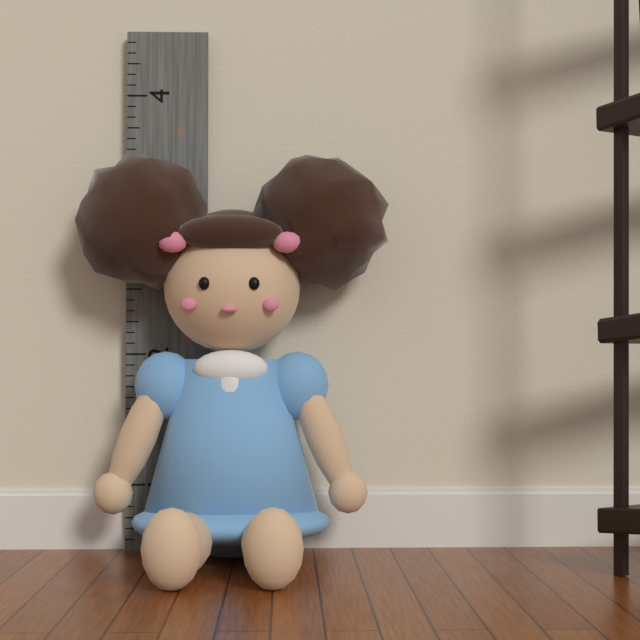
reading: 3.500000 (no unit)
